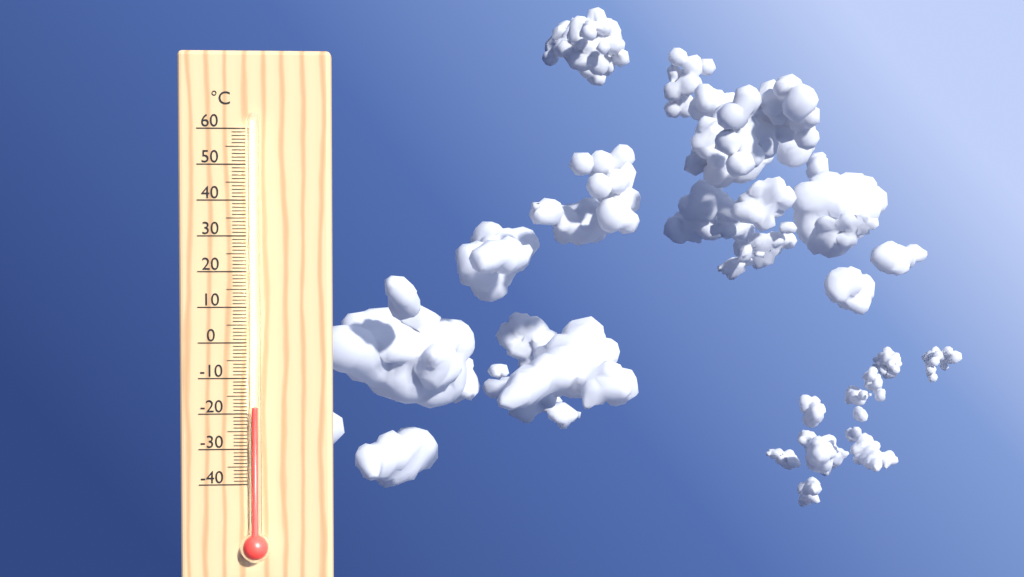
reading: -18 °C
